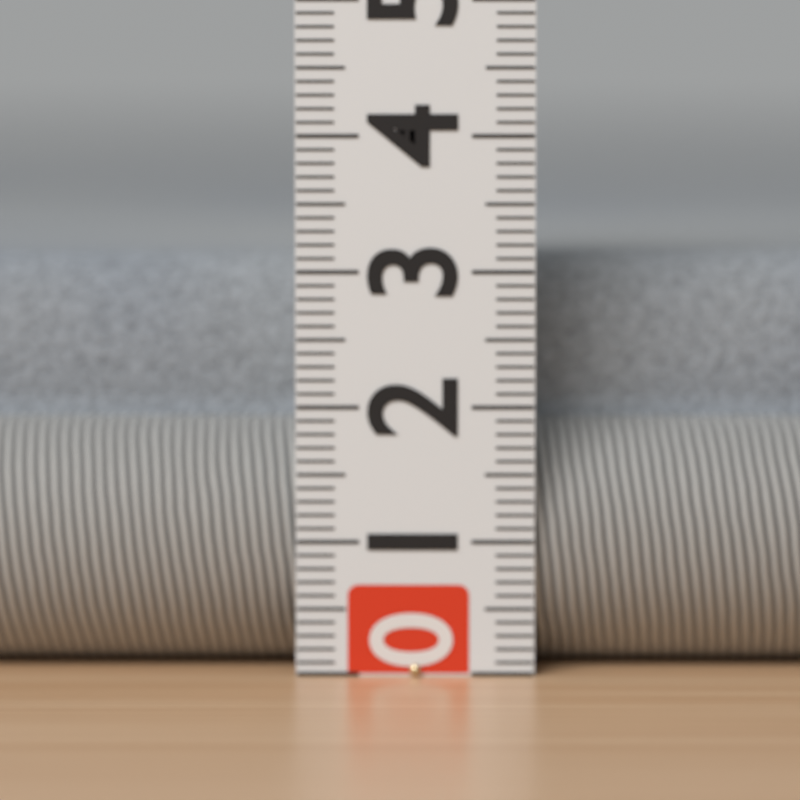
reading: 3.1 (no unit)
